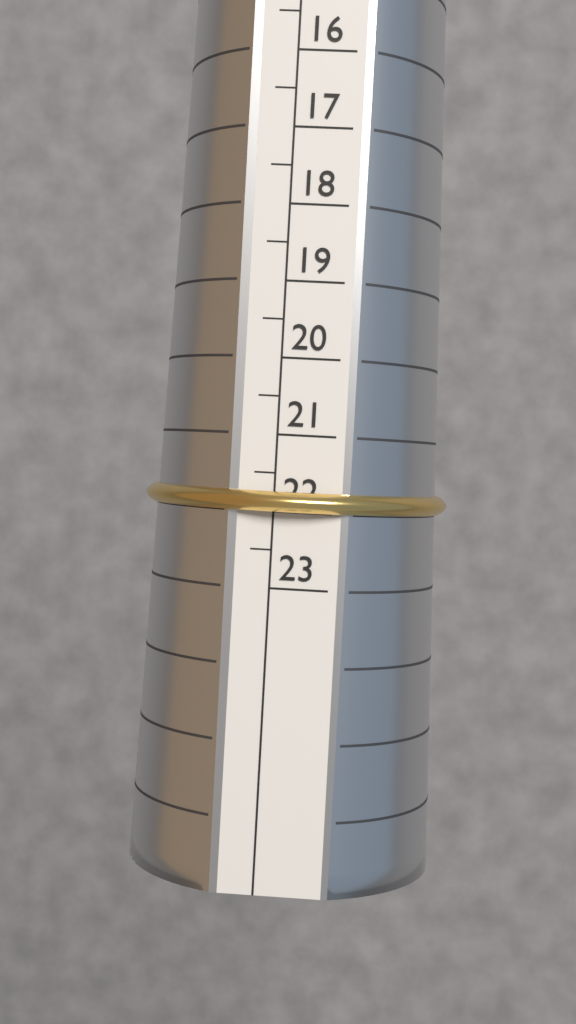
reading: 22.0 (no unit)
